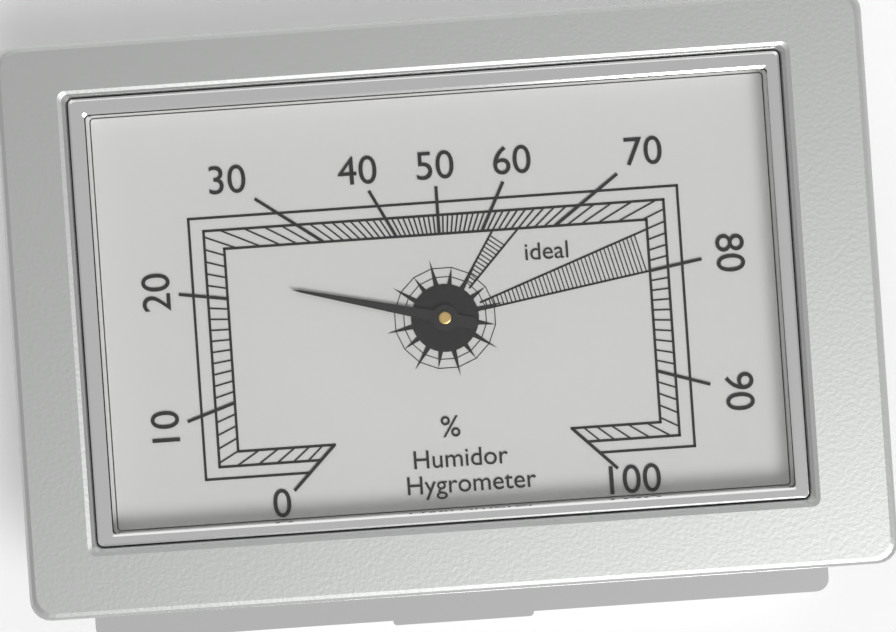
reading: 22 %
